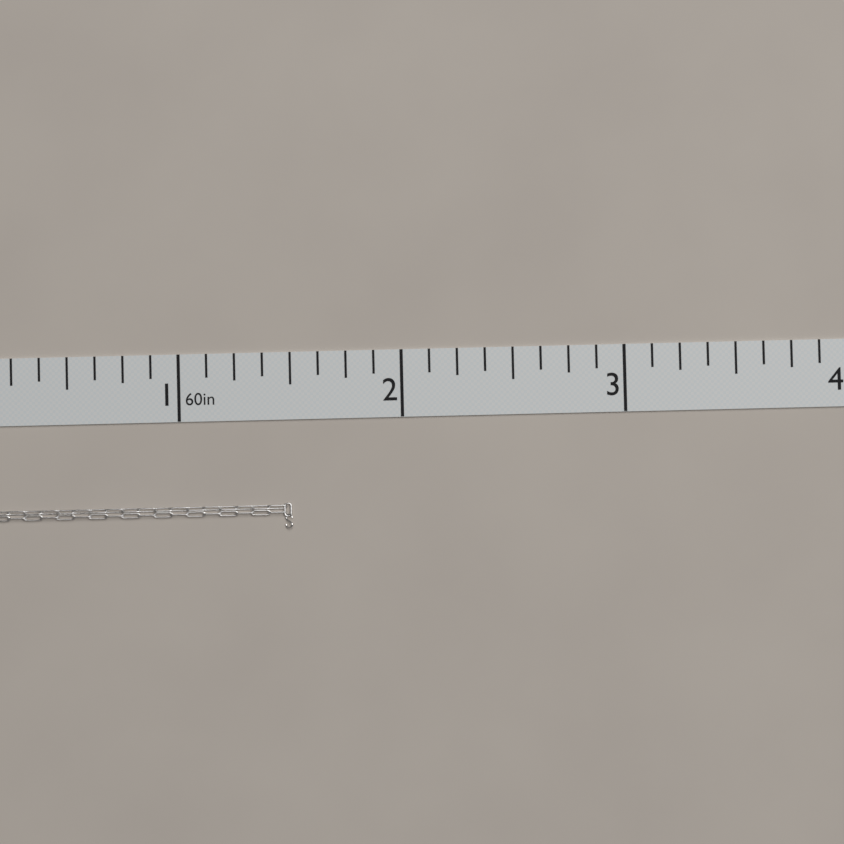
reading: 1.500 in
